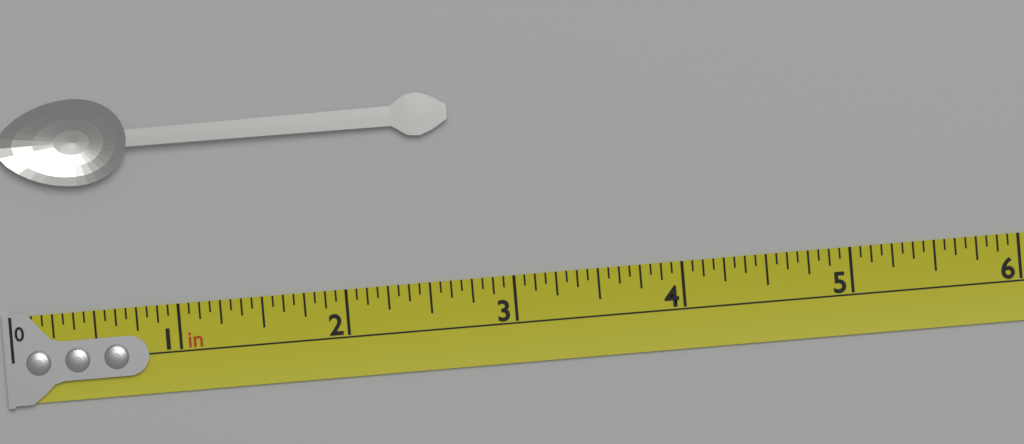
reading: 2.6875 in
